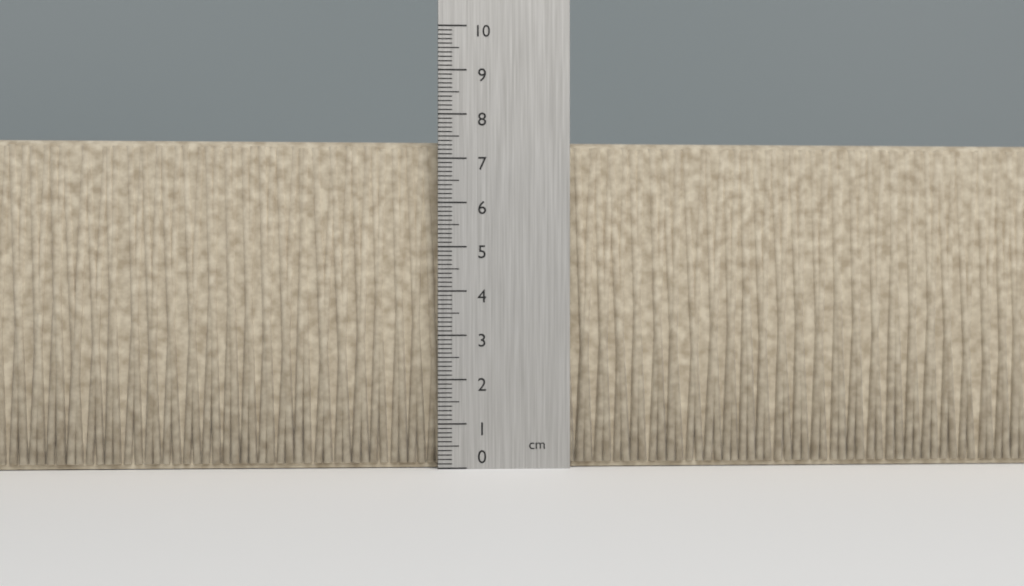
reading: 7.4 cm
